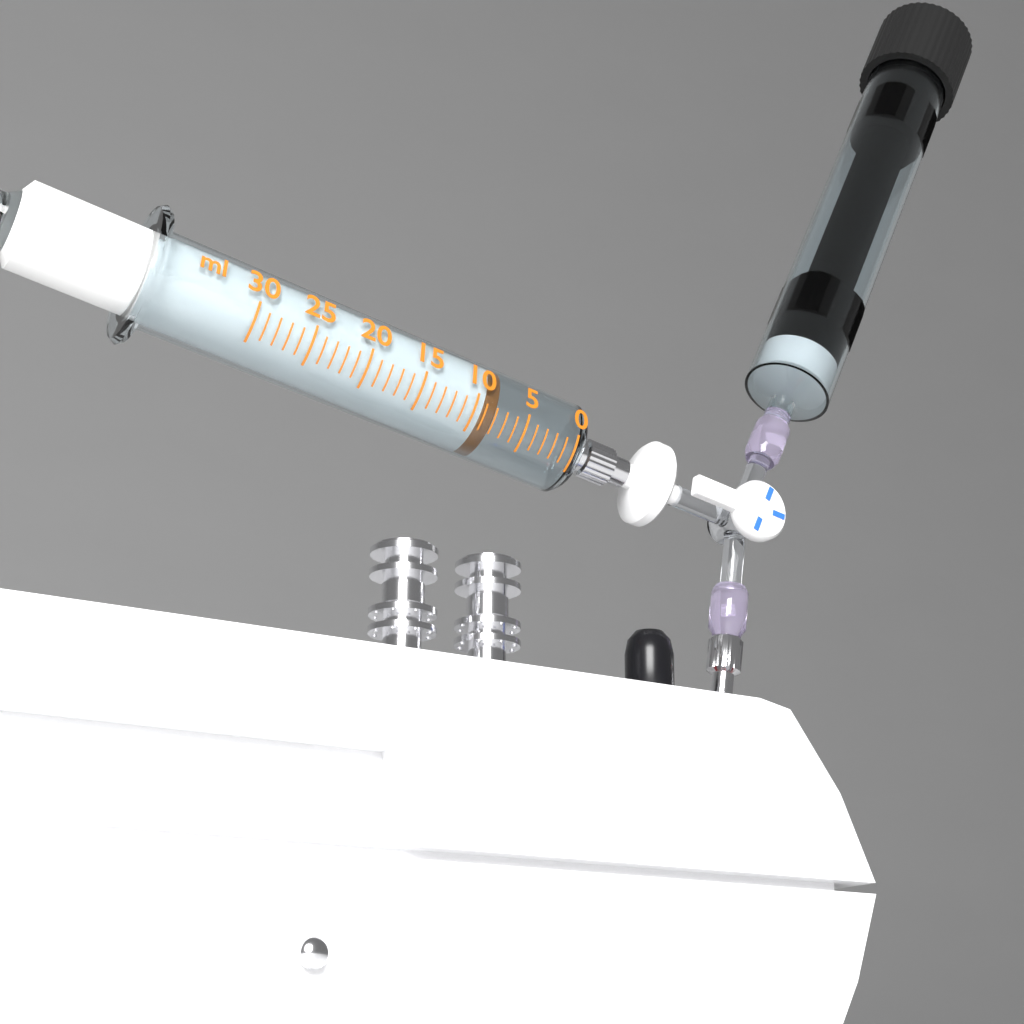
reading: 8 ml
